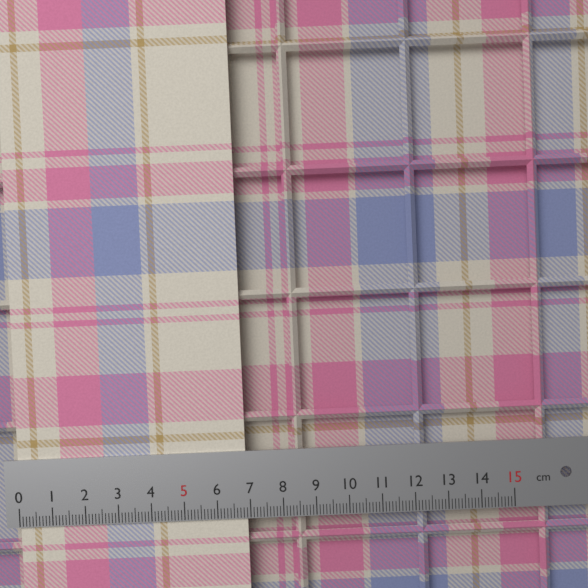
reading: 6.9 cm
